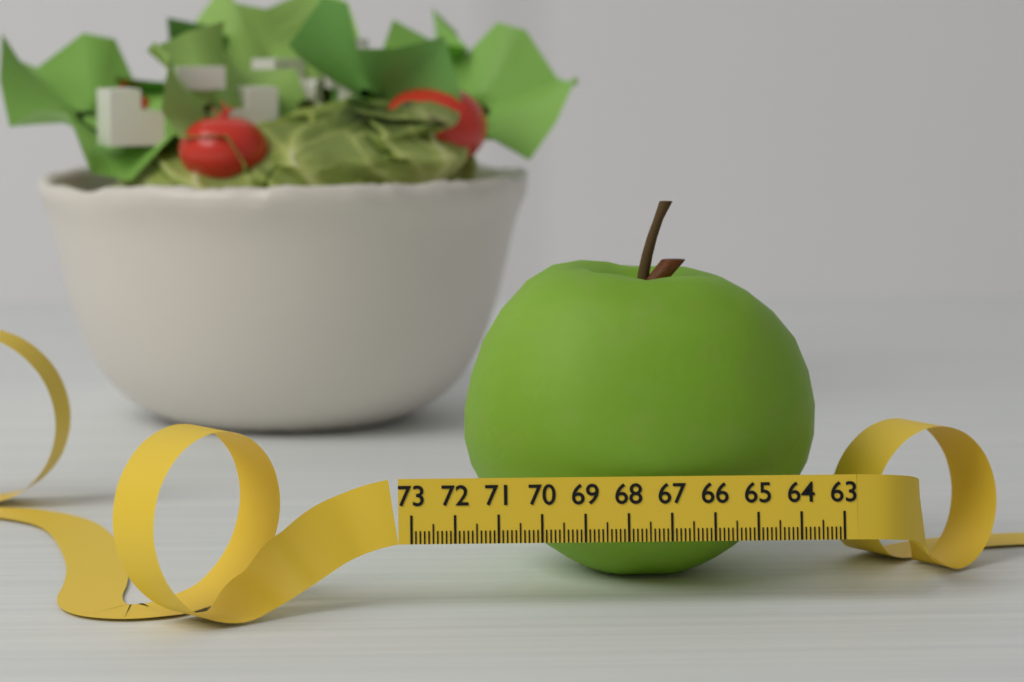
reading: 71.6 (no unit)
